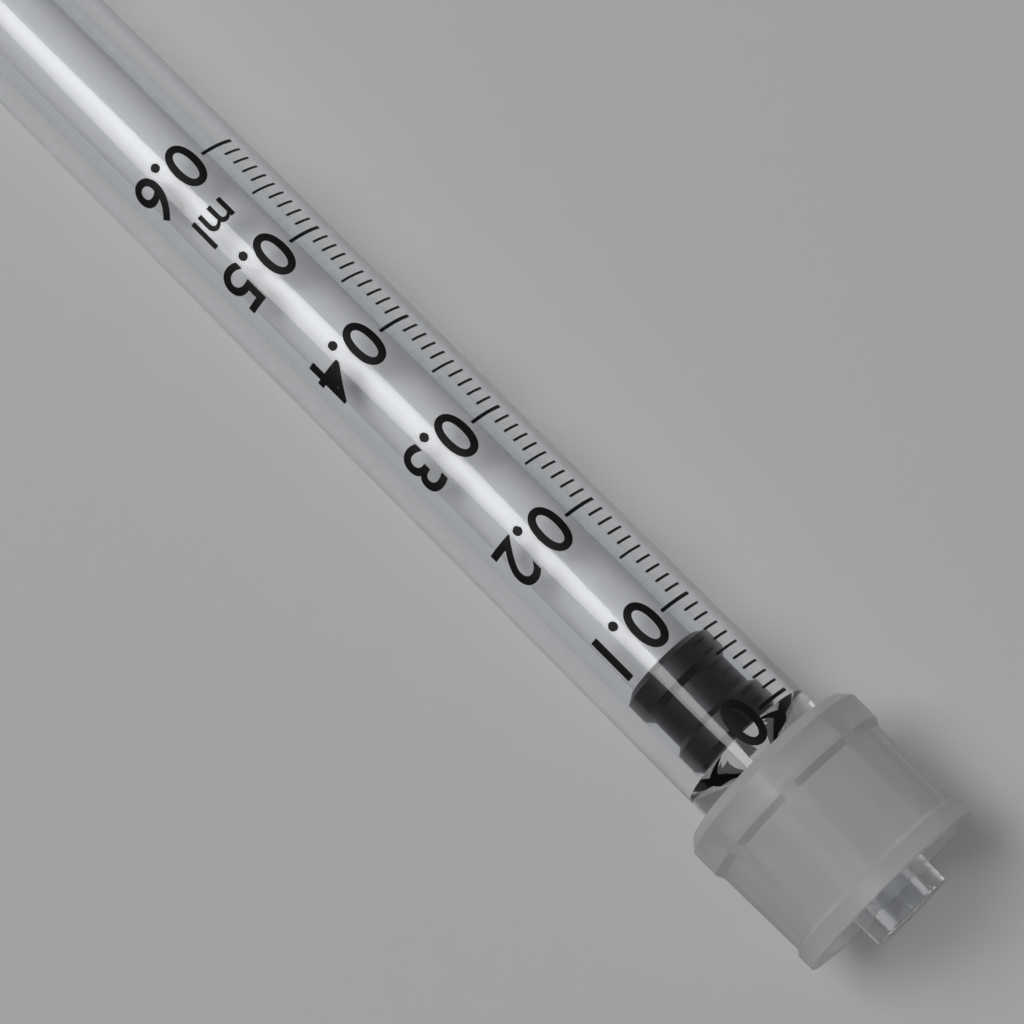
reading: 0.00 ml
